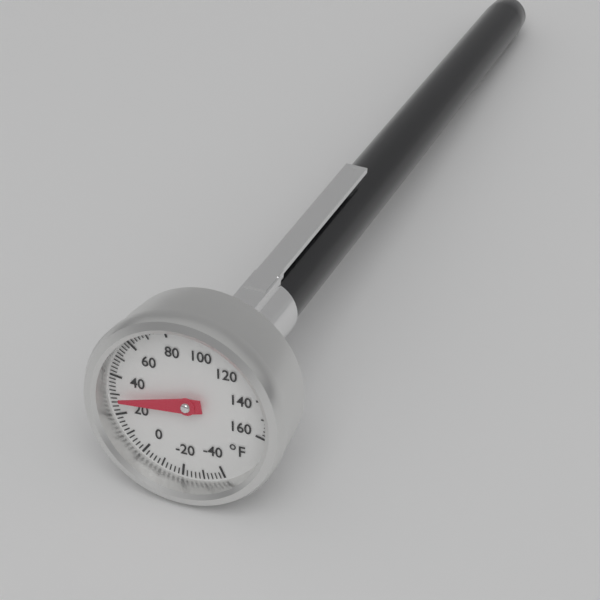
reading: 28 °F
